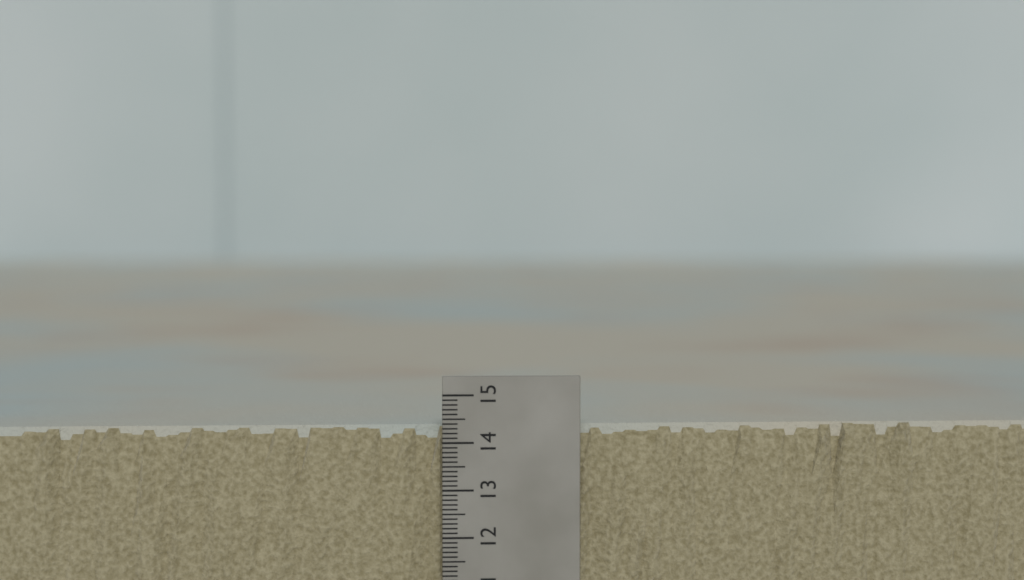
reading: 14.3 (no unit)
